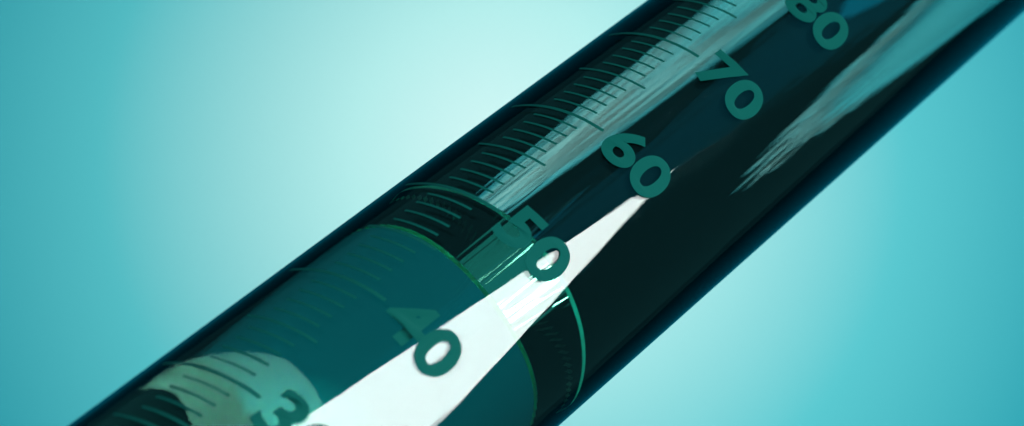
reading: 51 ml
